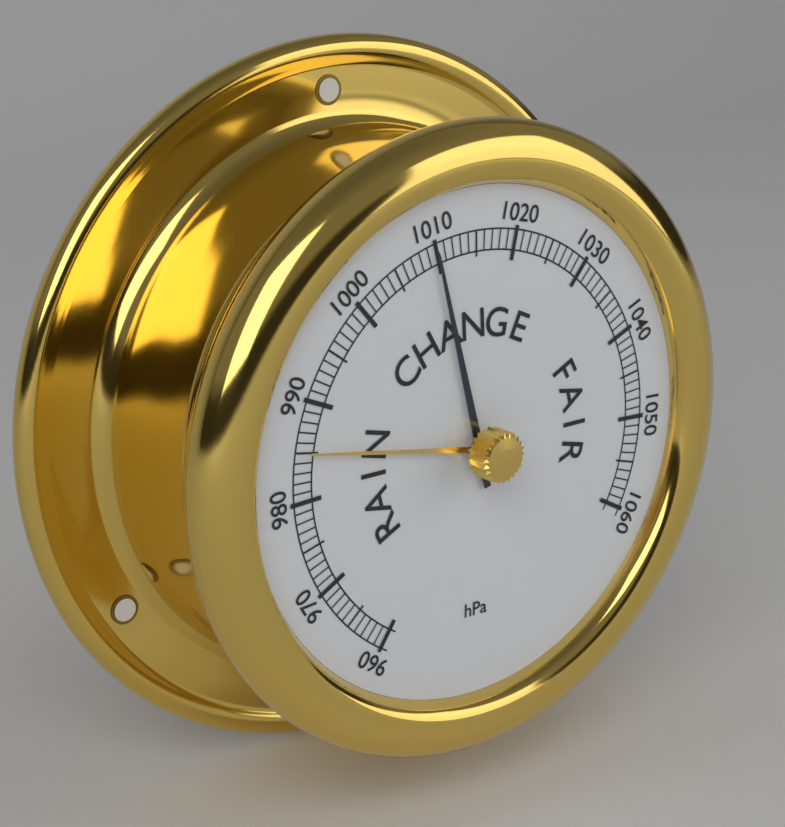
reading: 1010 hPa
